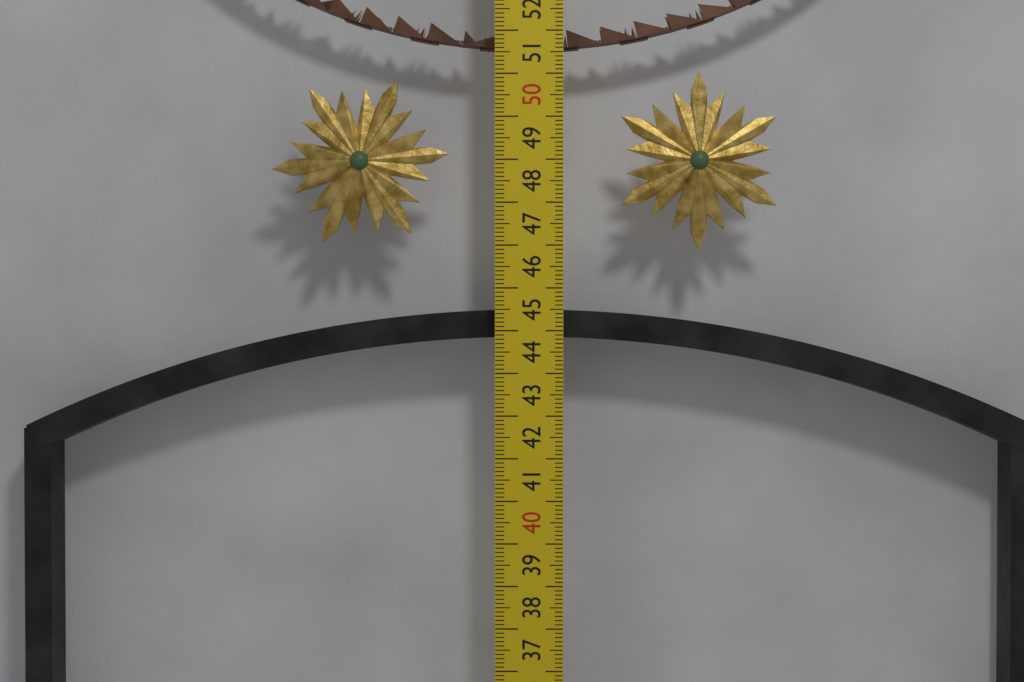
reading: 44.5 cm
